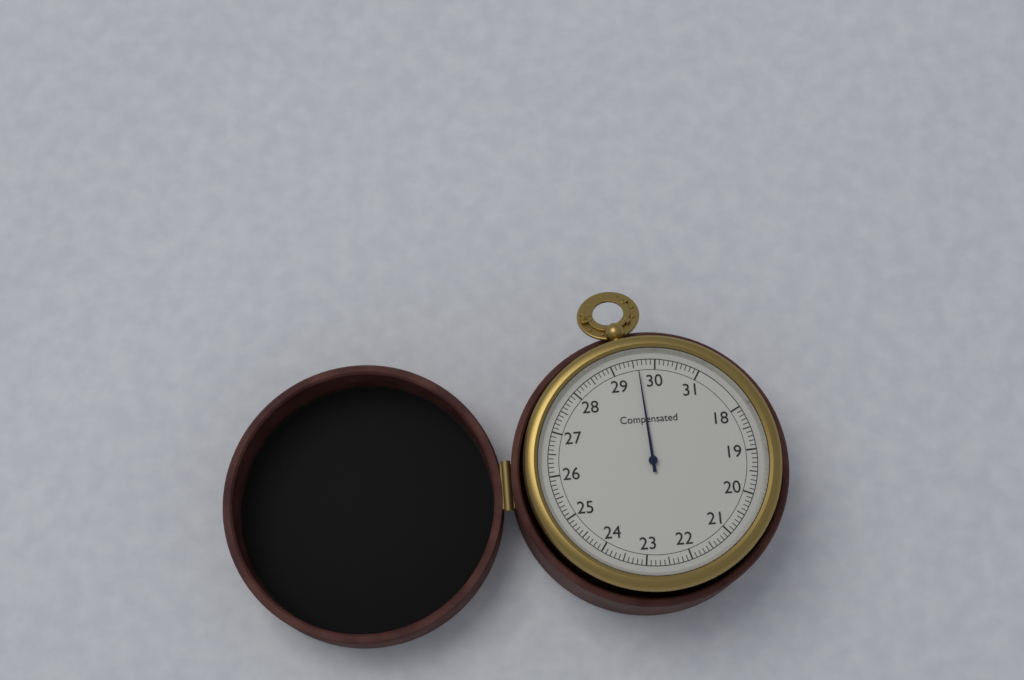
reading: 29.6 (no unit)
